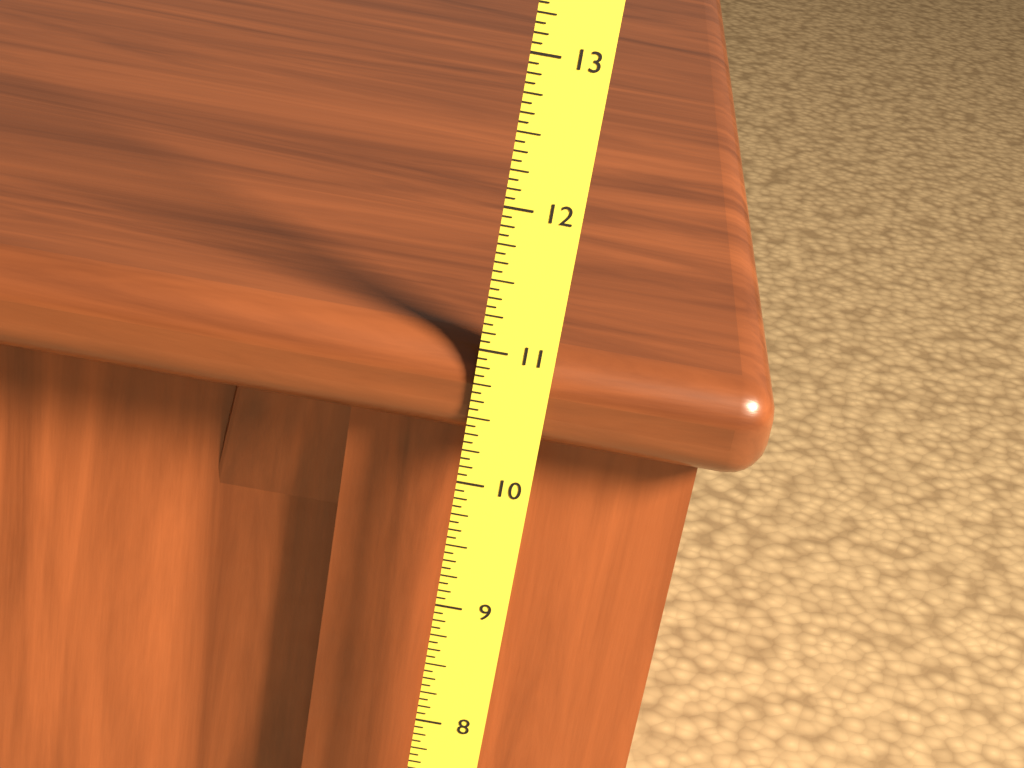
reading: 11.0000 (no unit)
